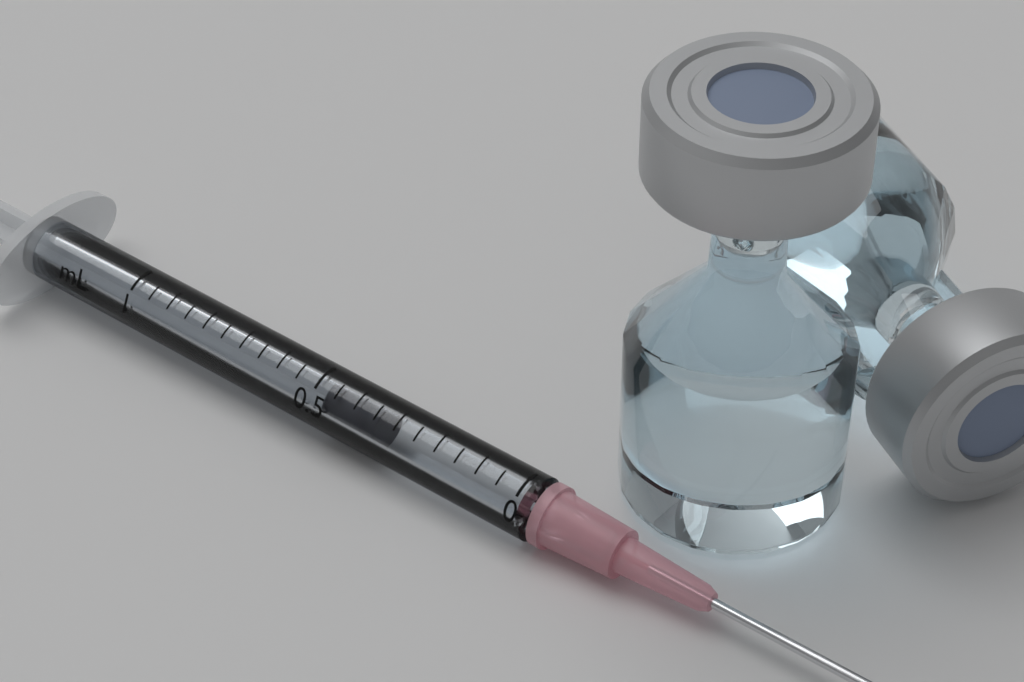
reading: 0.35 mL
